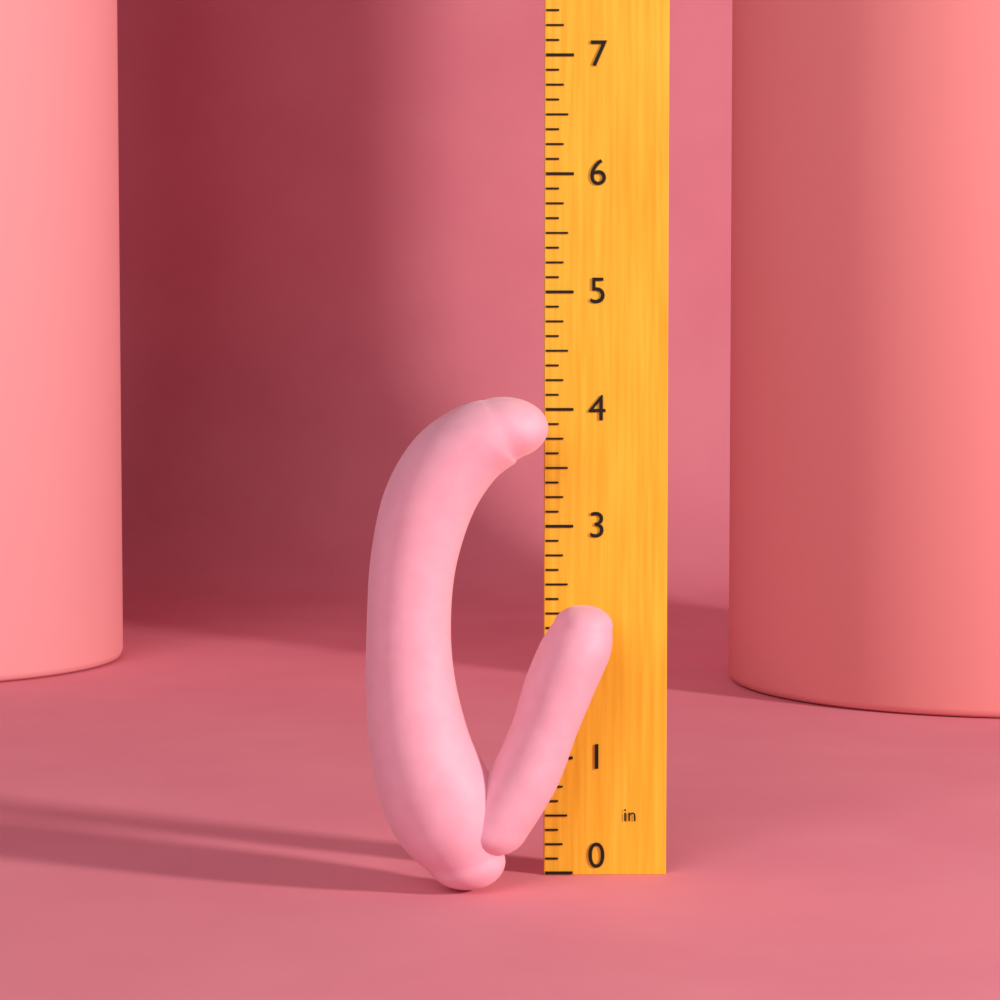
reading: 4.125 in
